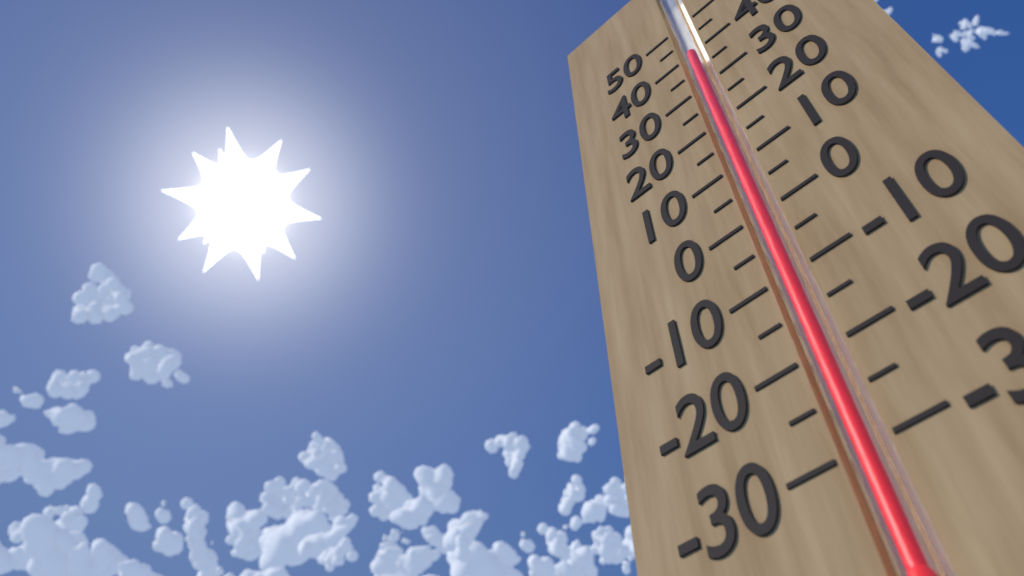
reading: 40 (no unit)
